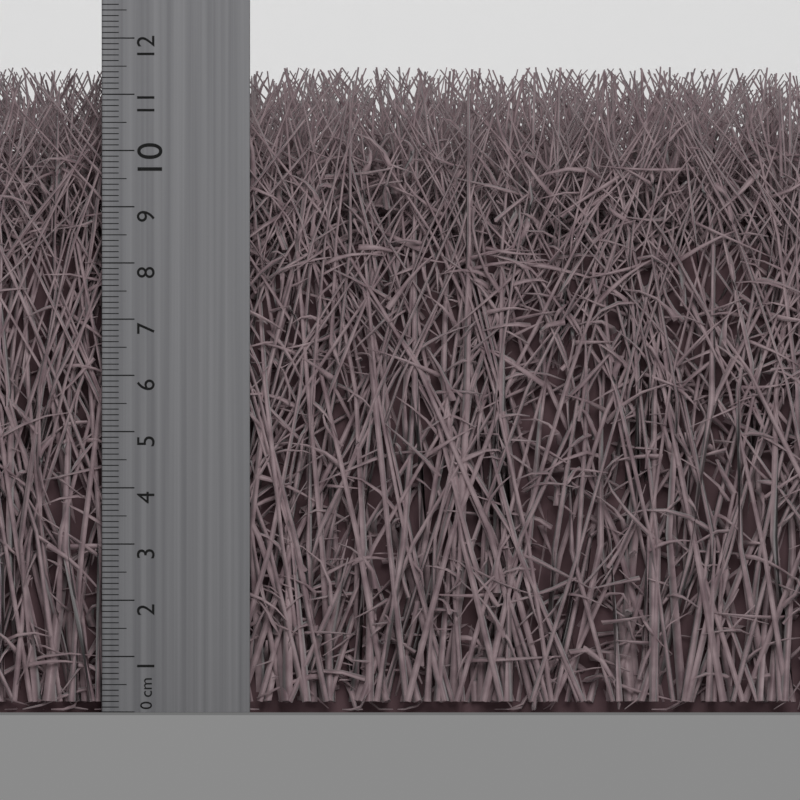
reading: 11.5 cm
